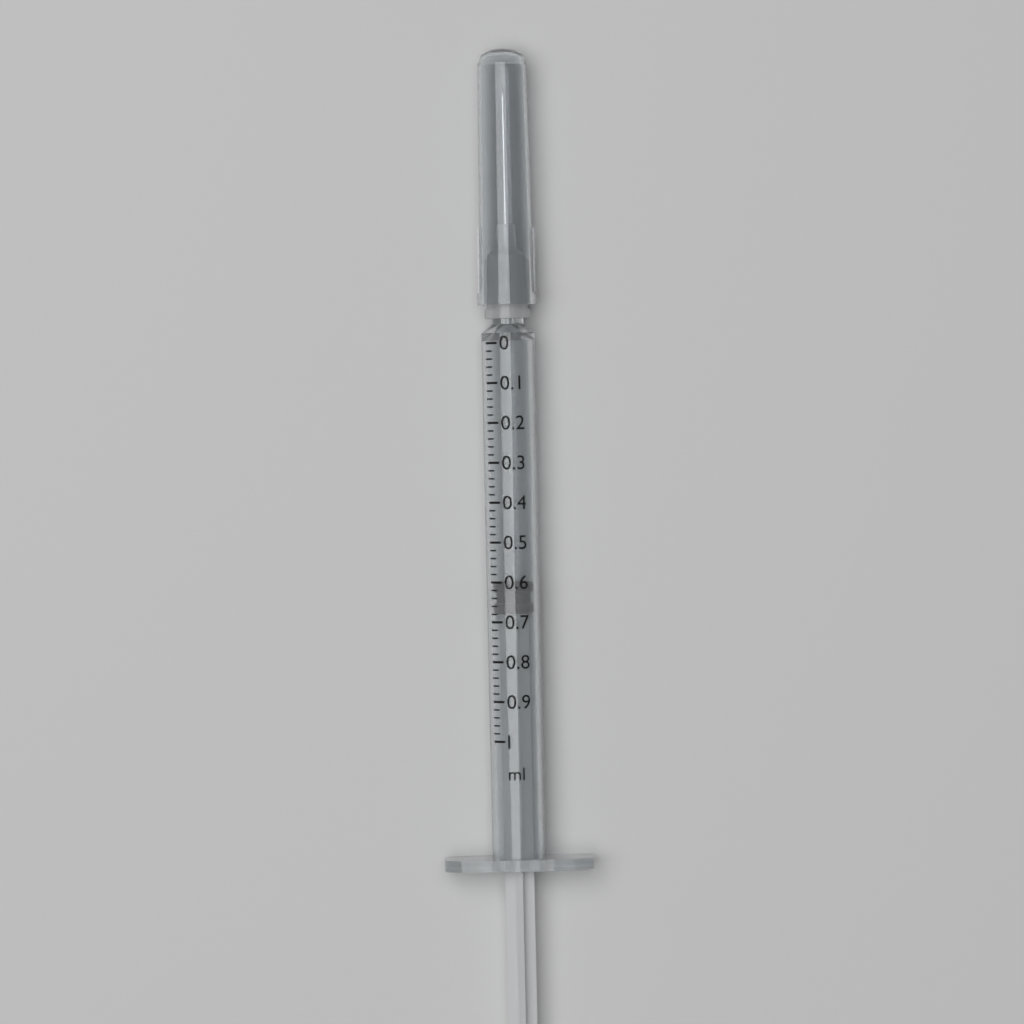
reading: 0.60 ml
